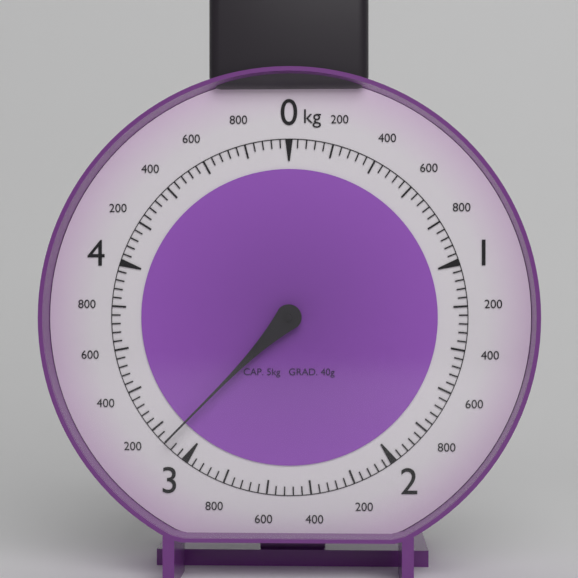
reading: 3.12 kg
